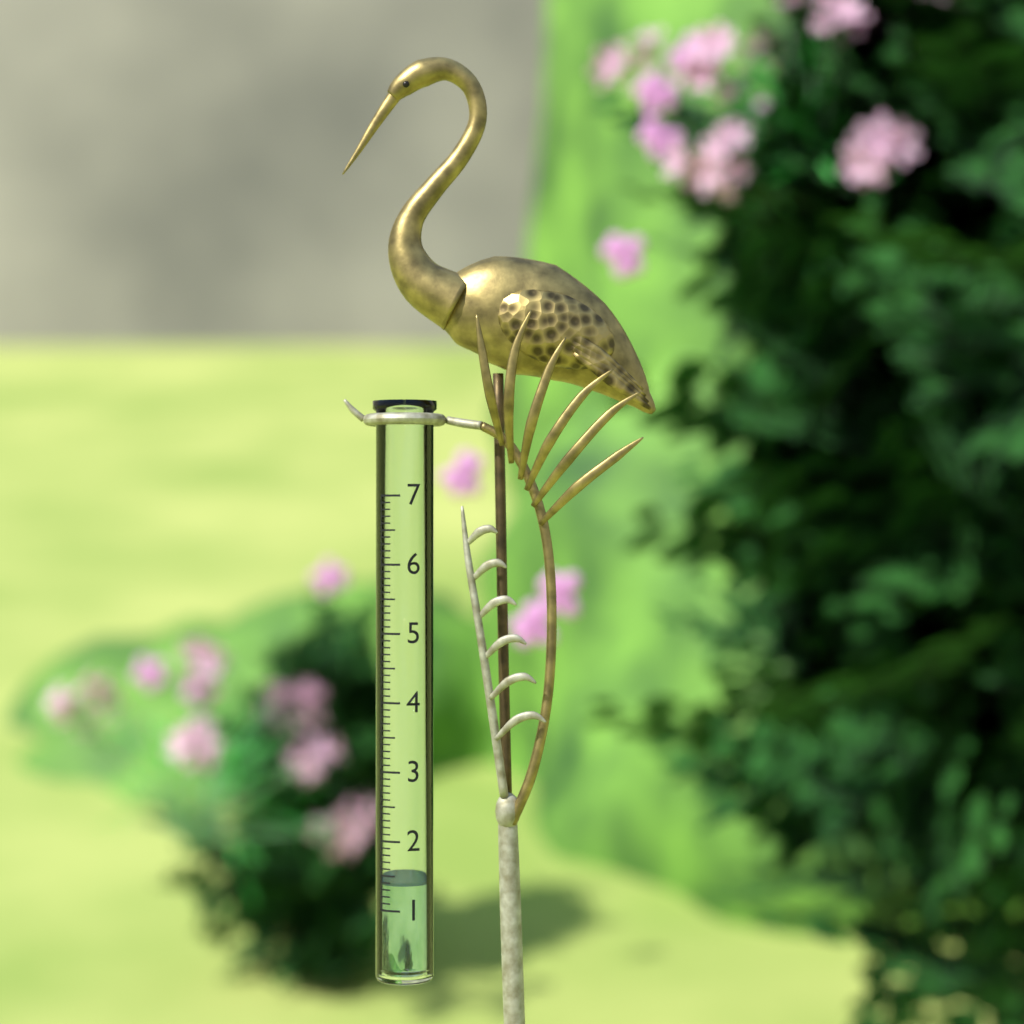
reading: 1.4 (no unit)
